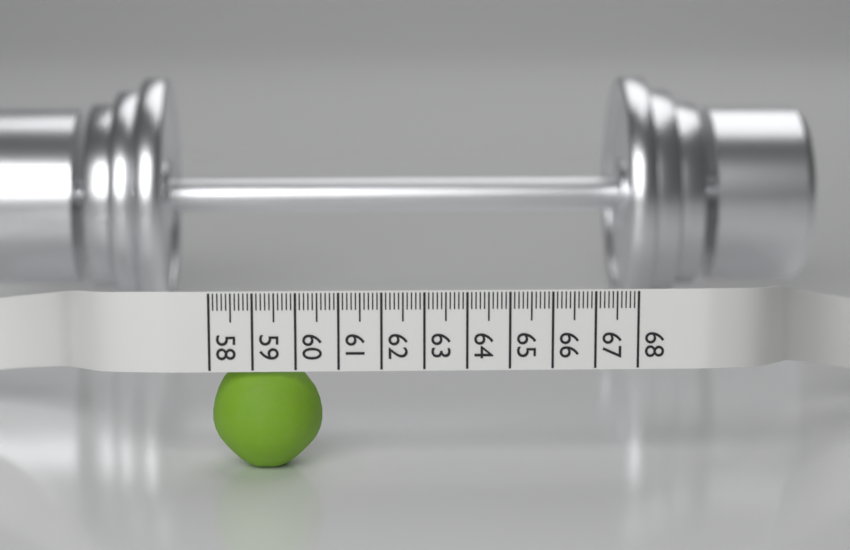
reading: 60.6 (no unit)
